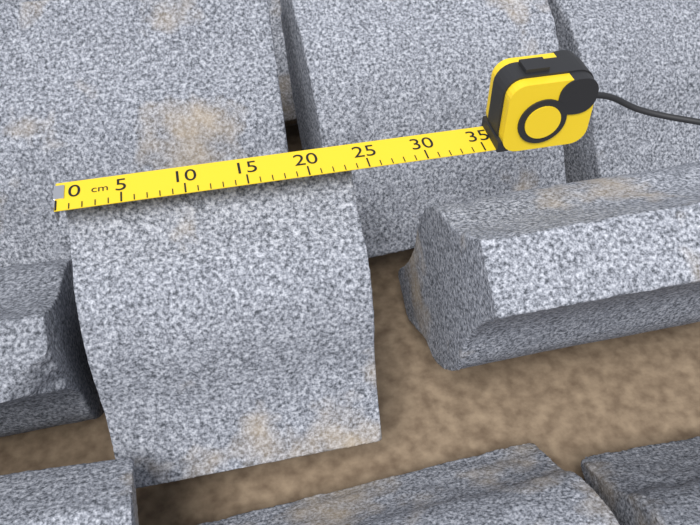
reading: 24 cm
